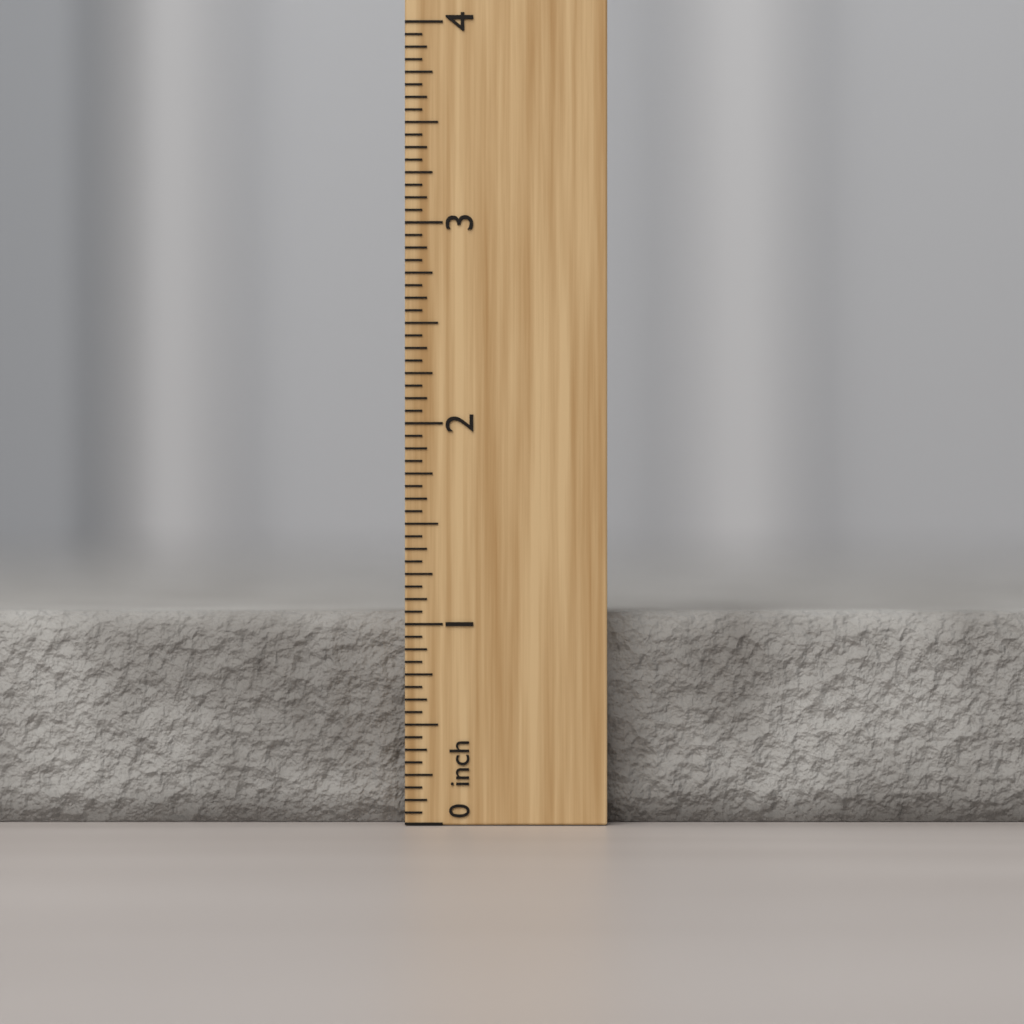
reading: 1.0625 inch
